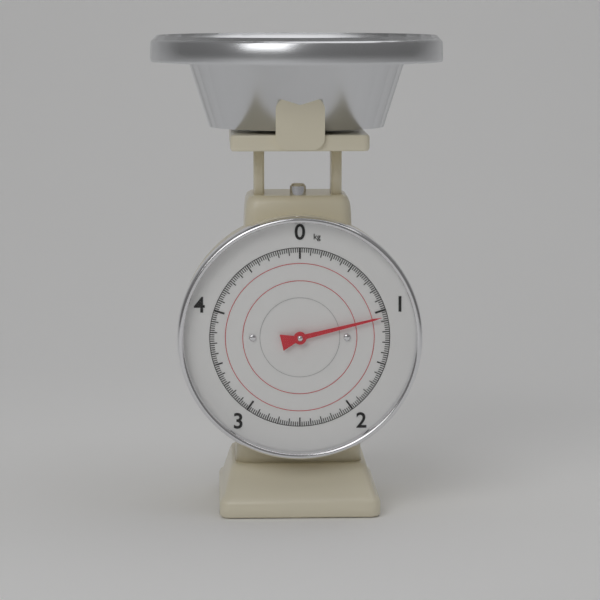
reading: 1.06 kg
